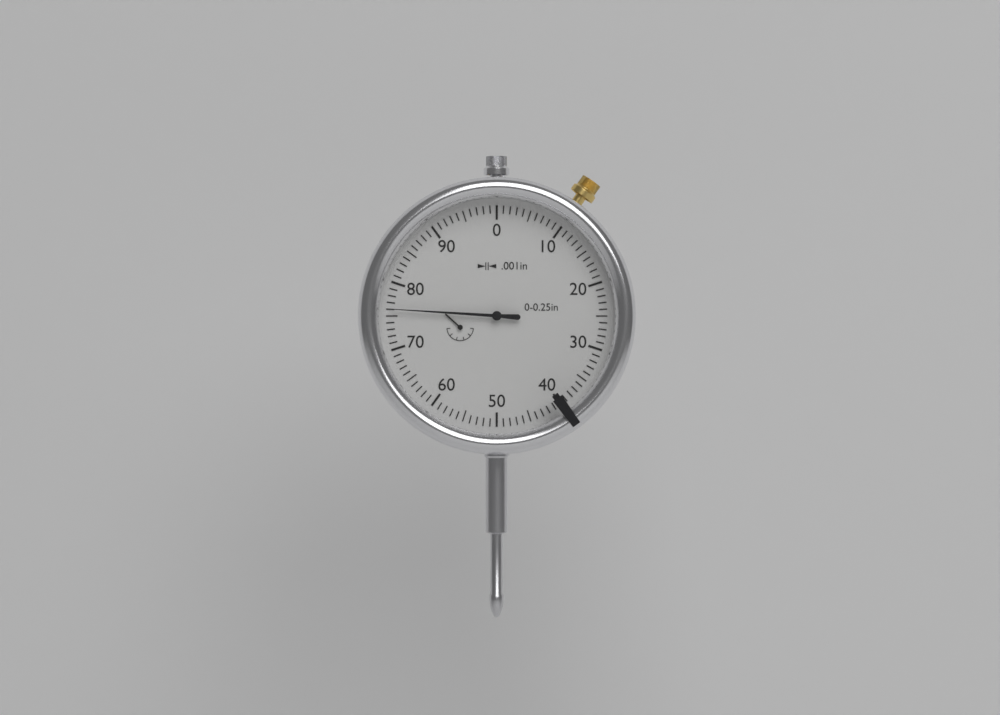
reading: 0.076 in
